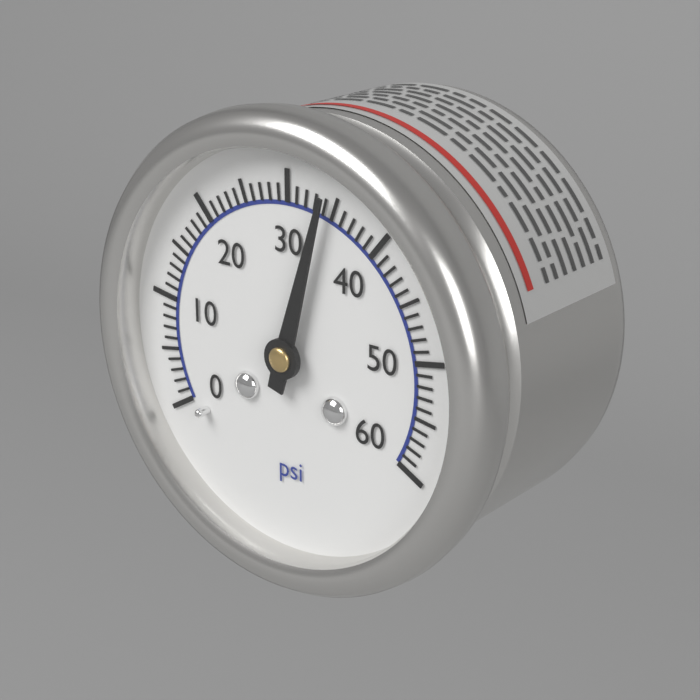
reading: 34 psi
